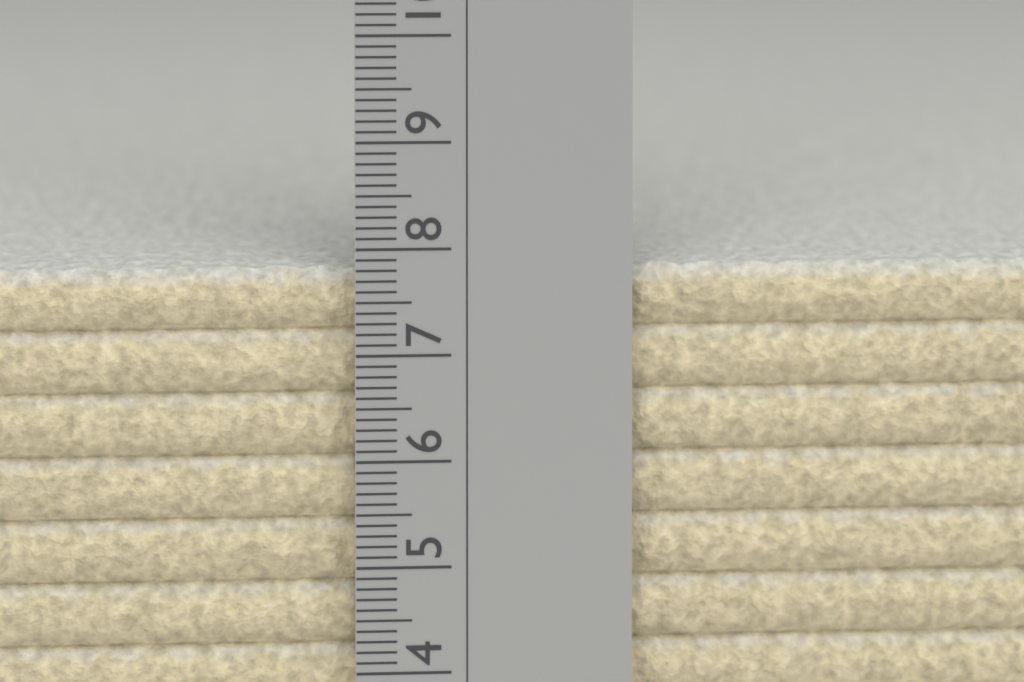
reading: 7.8 cm
